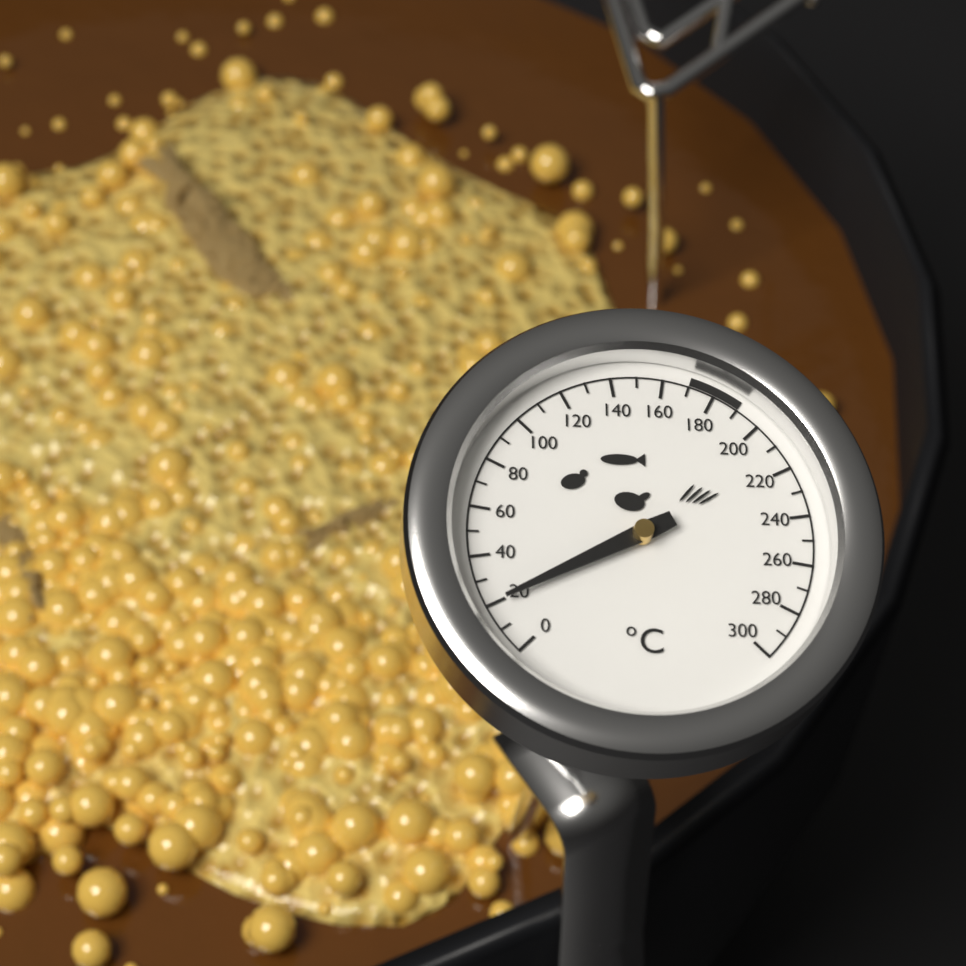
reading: 20 °C
